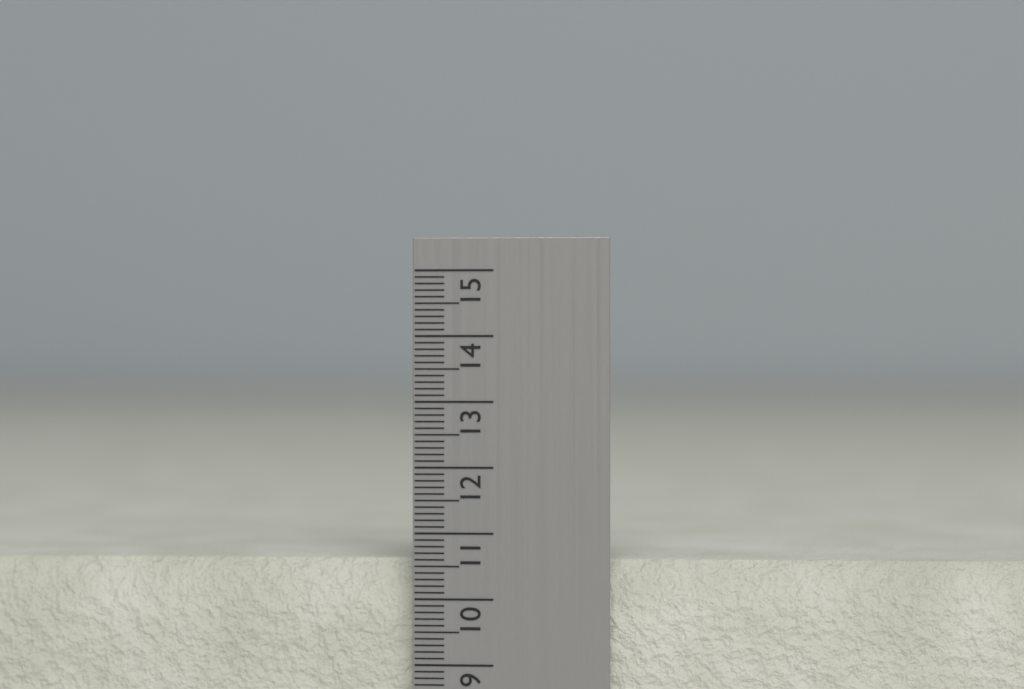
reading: 10.6 cm
